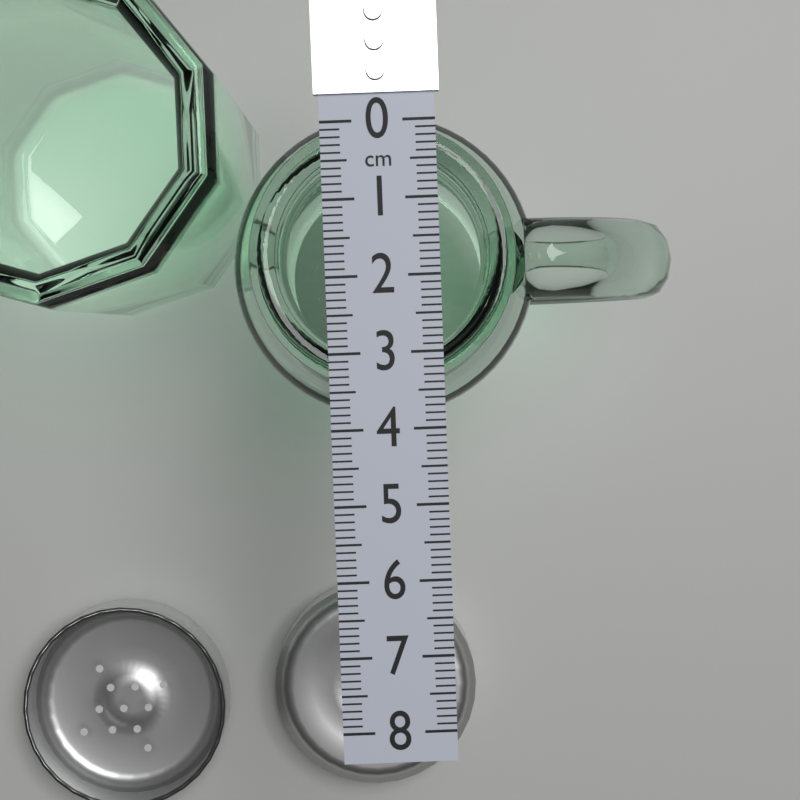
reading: 3.5 cm
